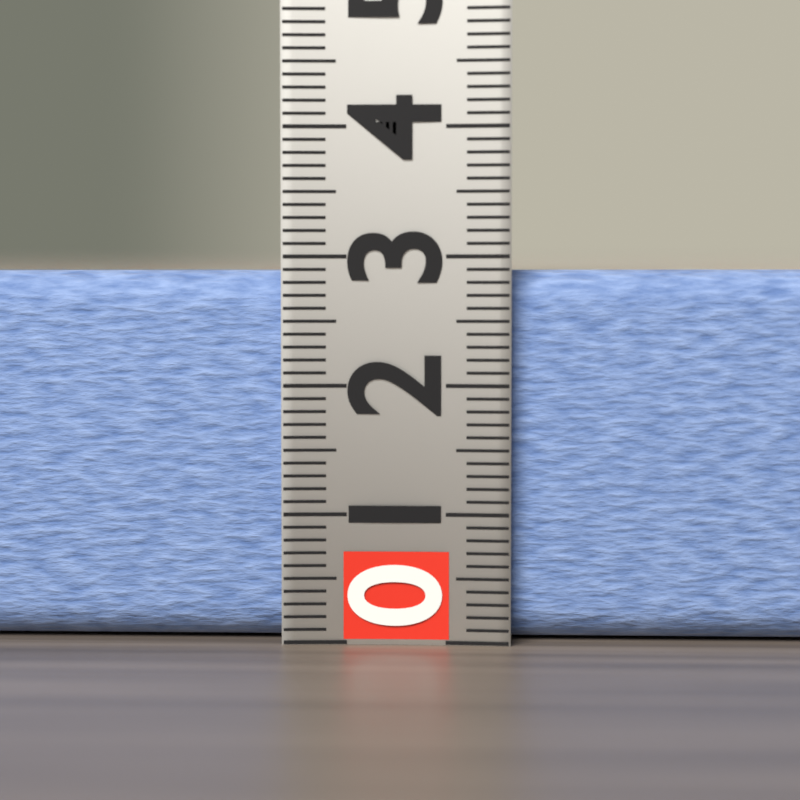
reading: 2.9 (no unit)
